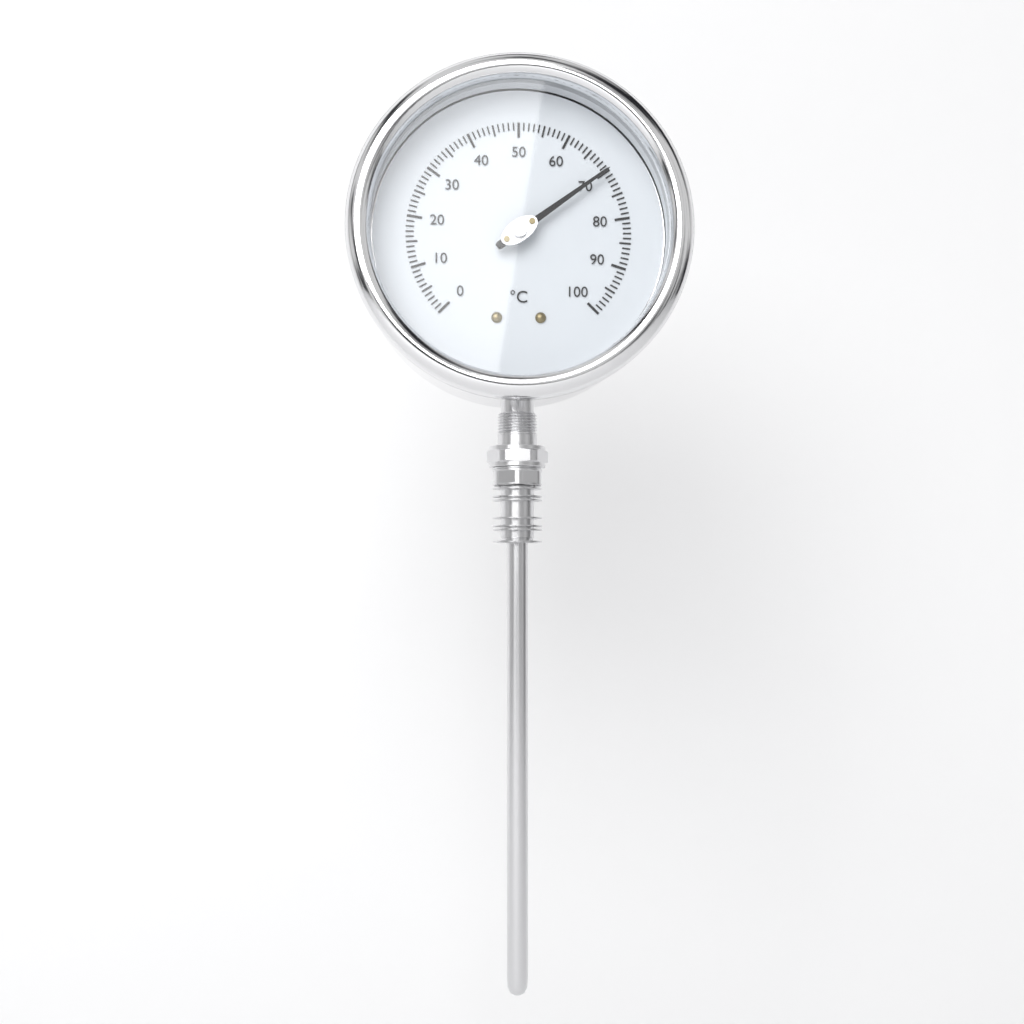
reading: 70 °C
